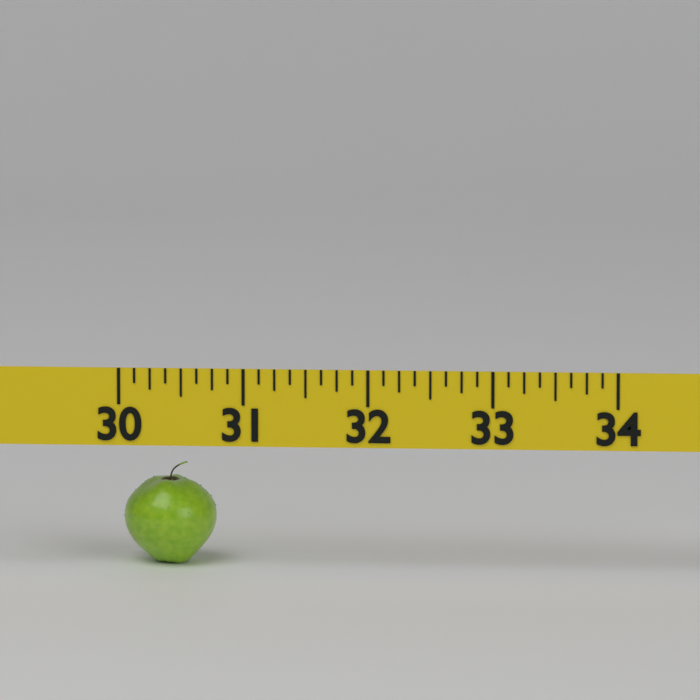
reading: 30.750 (no unit)
